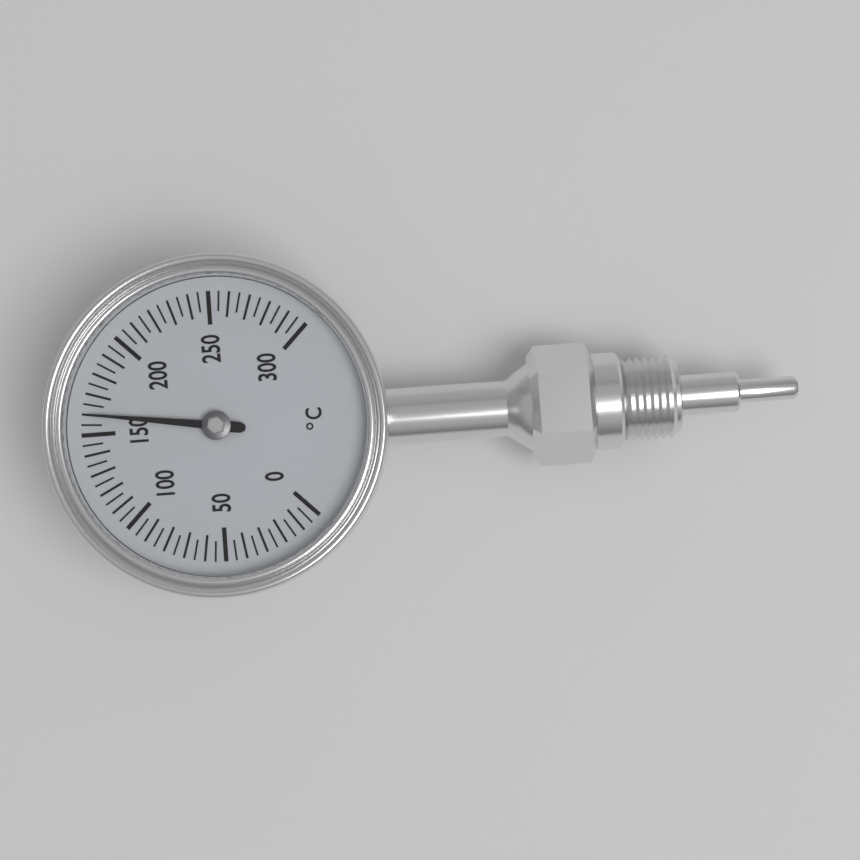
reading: 160 °C
